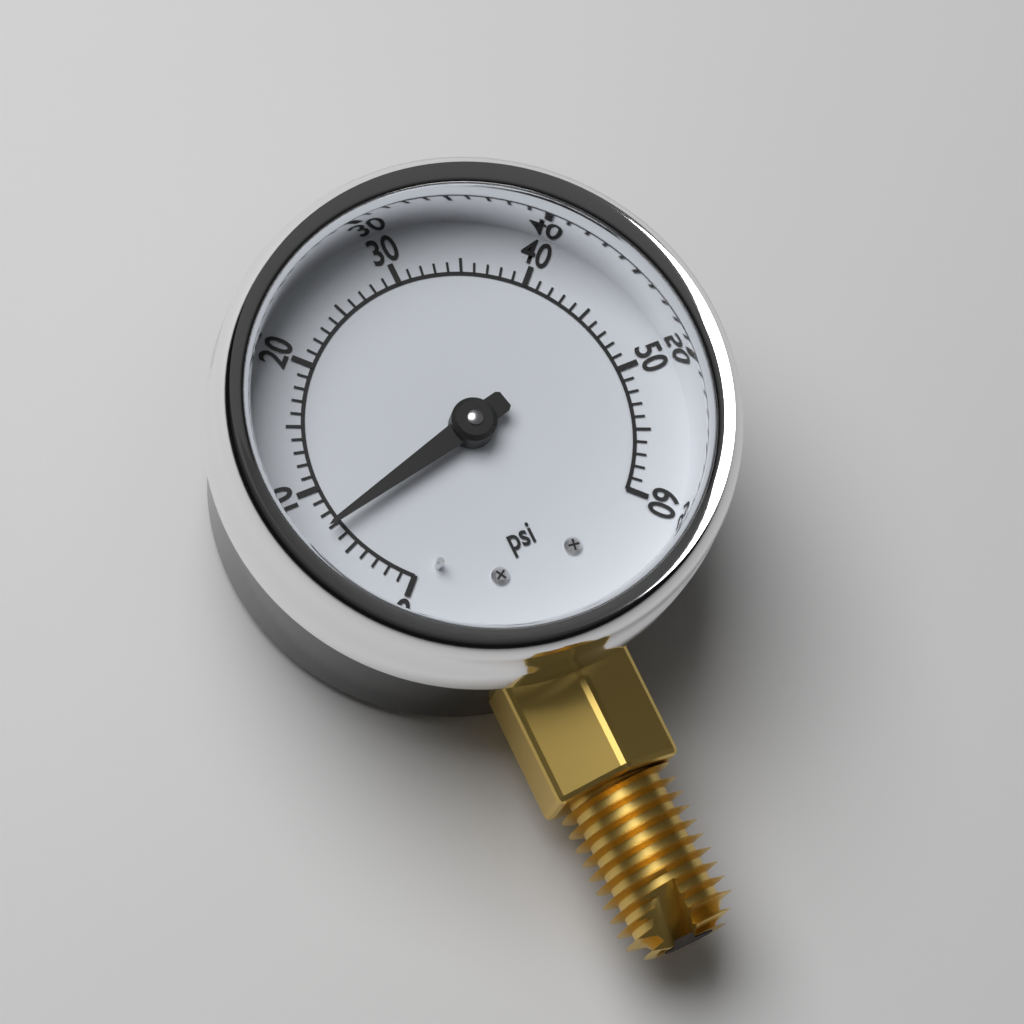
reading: 7 psi
